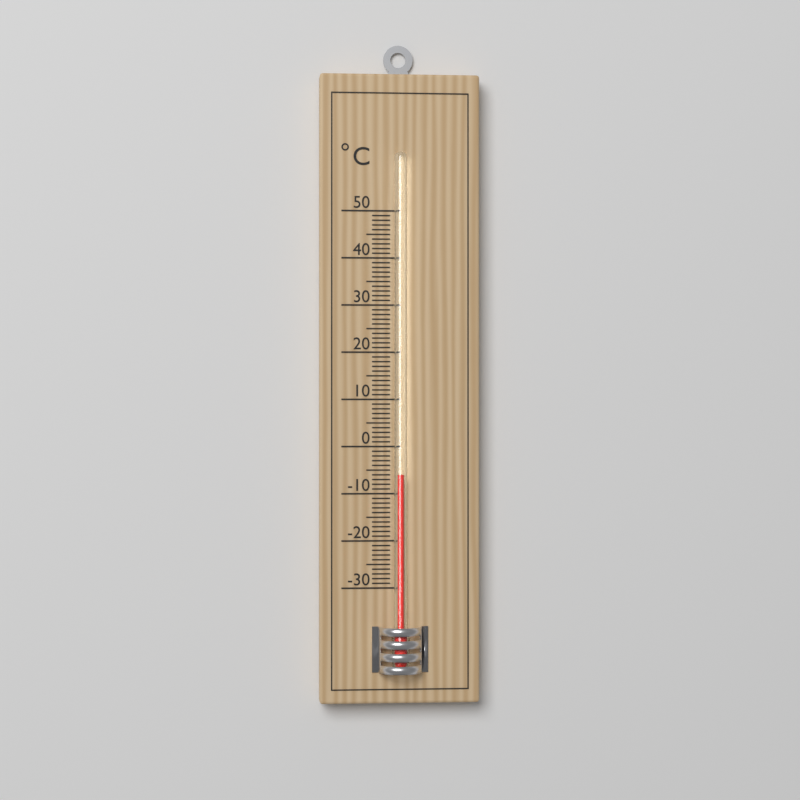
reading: -6 °C
